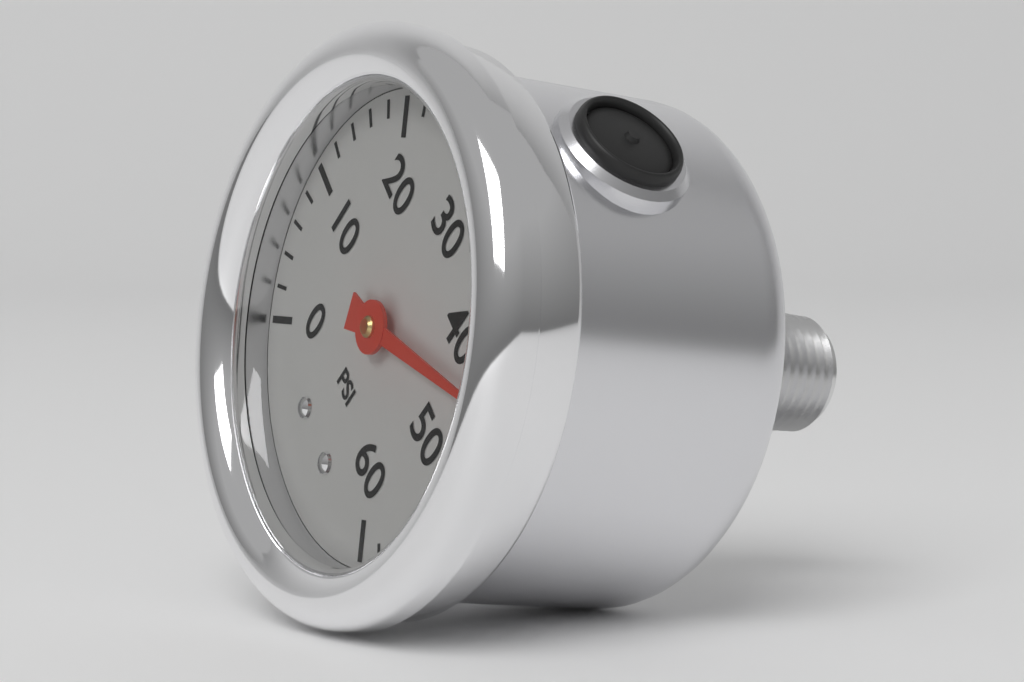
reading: 44 psi
